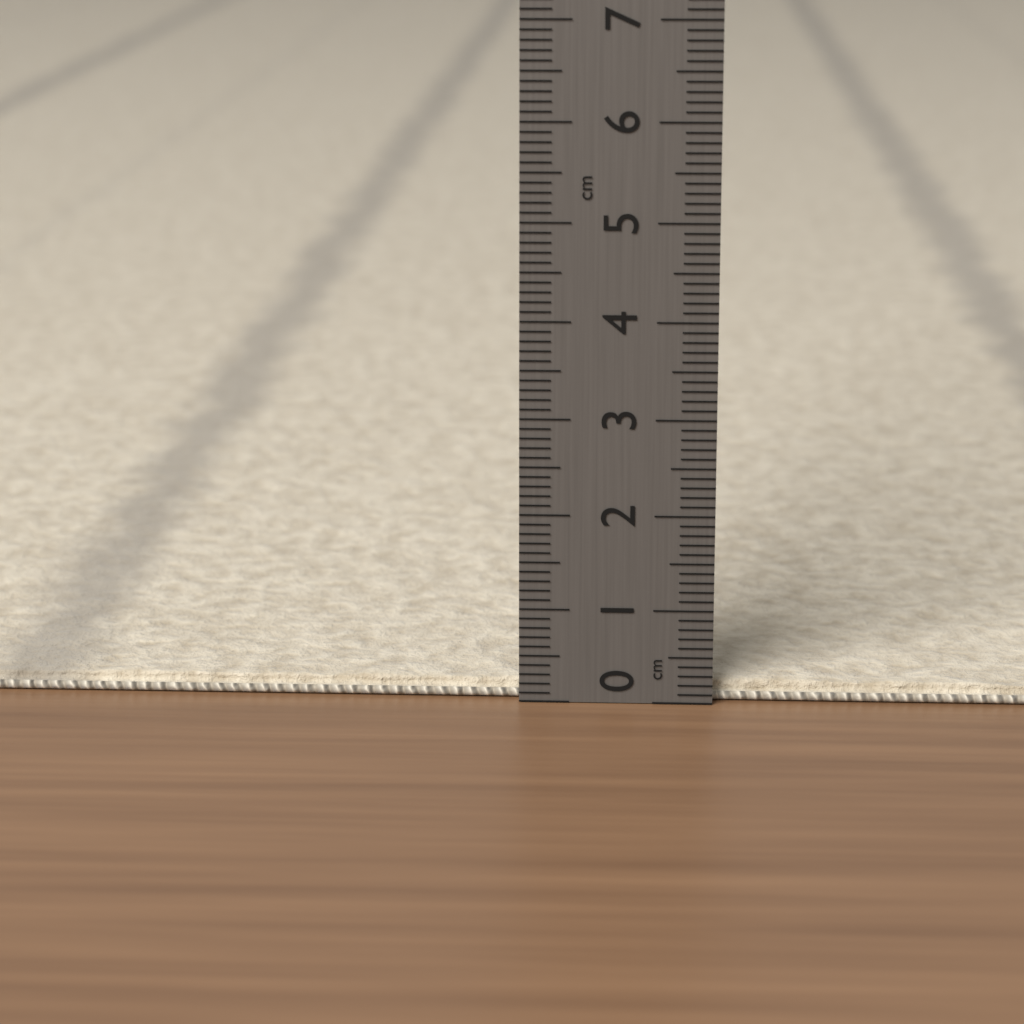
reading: 0.2 cm
